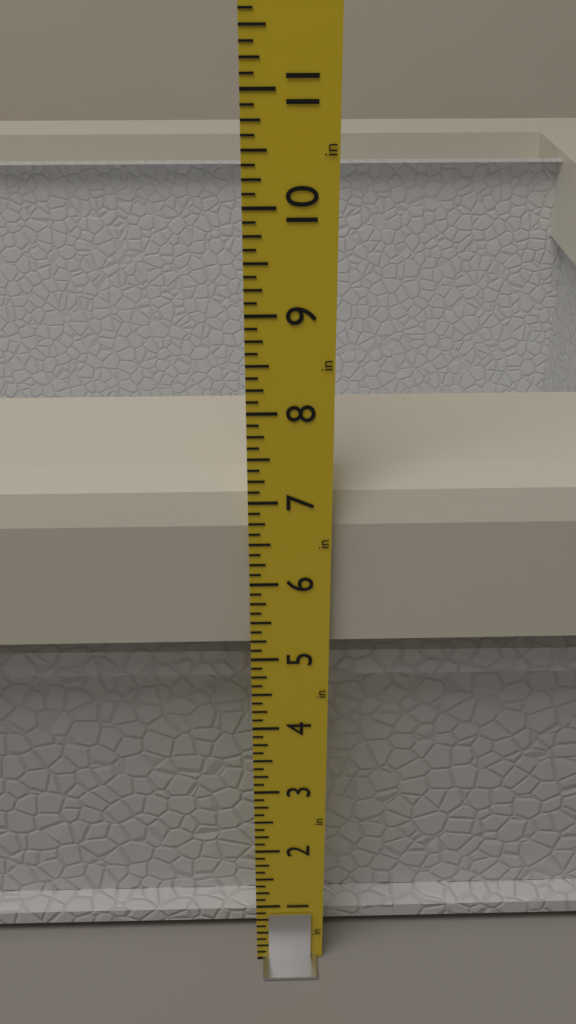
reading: 7.125 in
